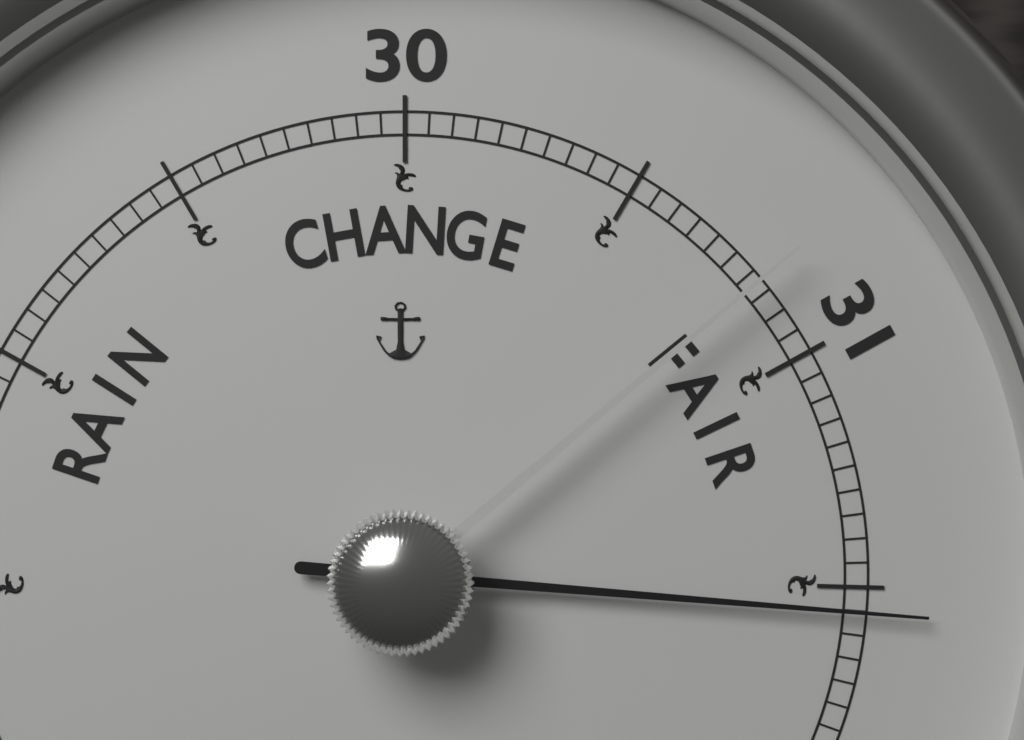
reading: 31.55 (no unit)
